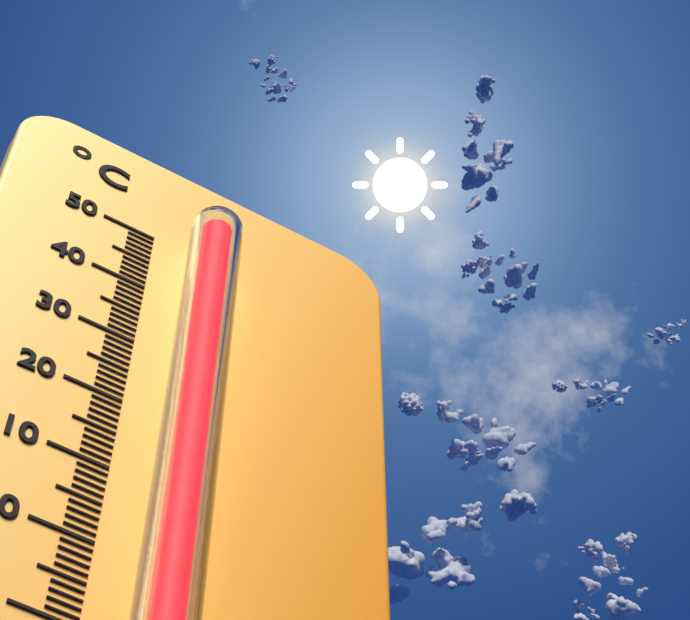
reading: 50 °C
